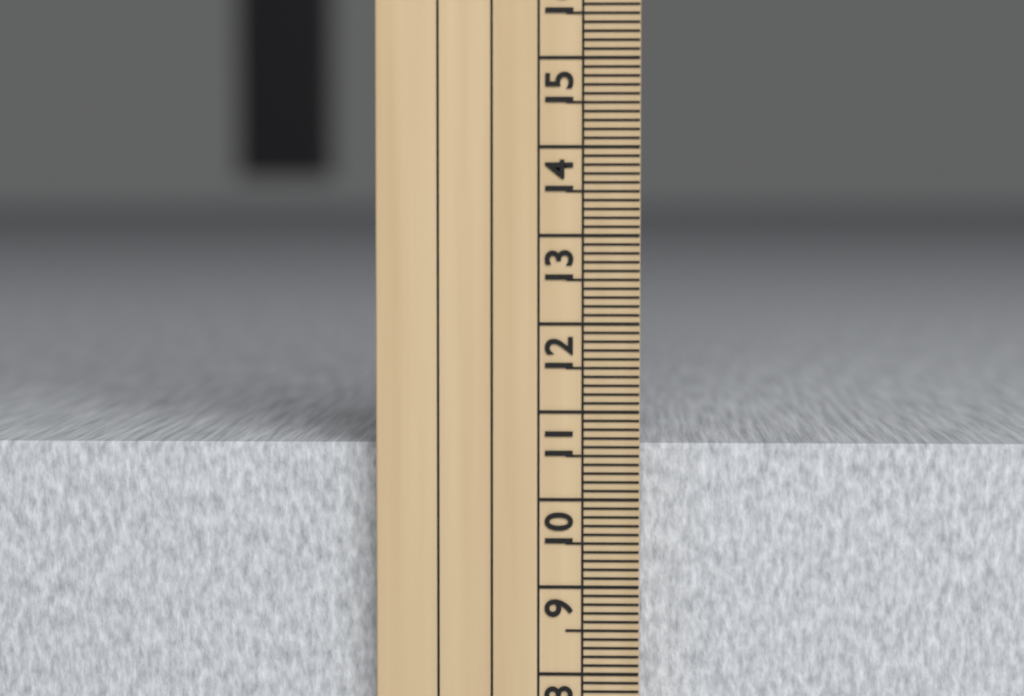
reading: 10.6 cm
